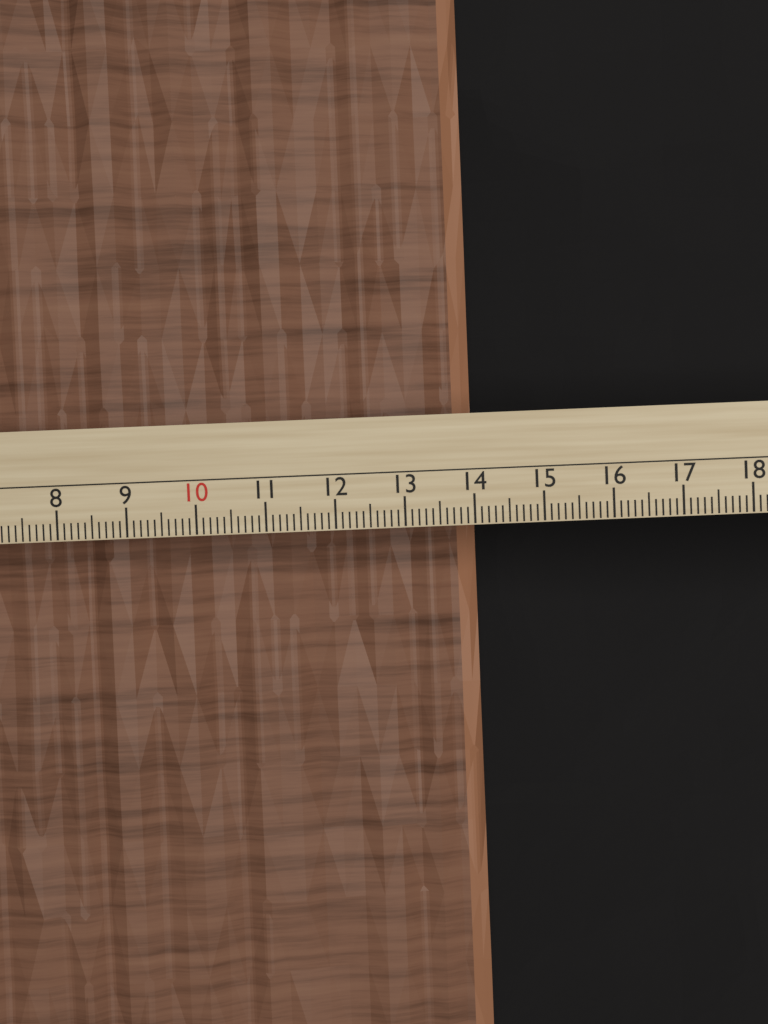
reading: 14.1 cm
